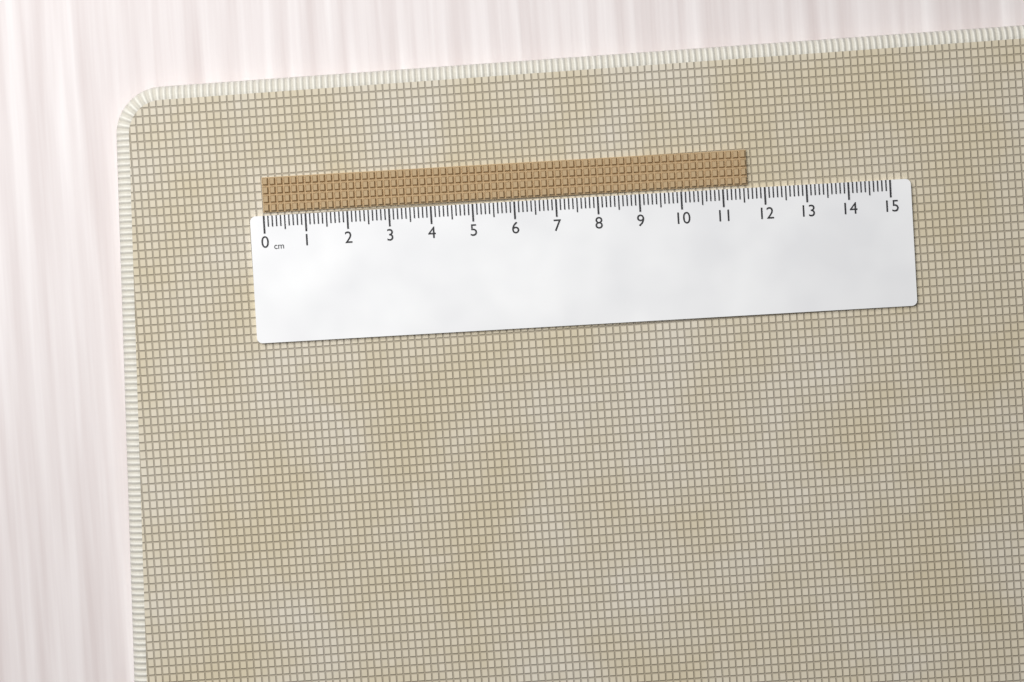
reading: 11.6 cm
